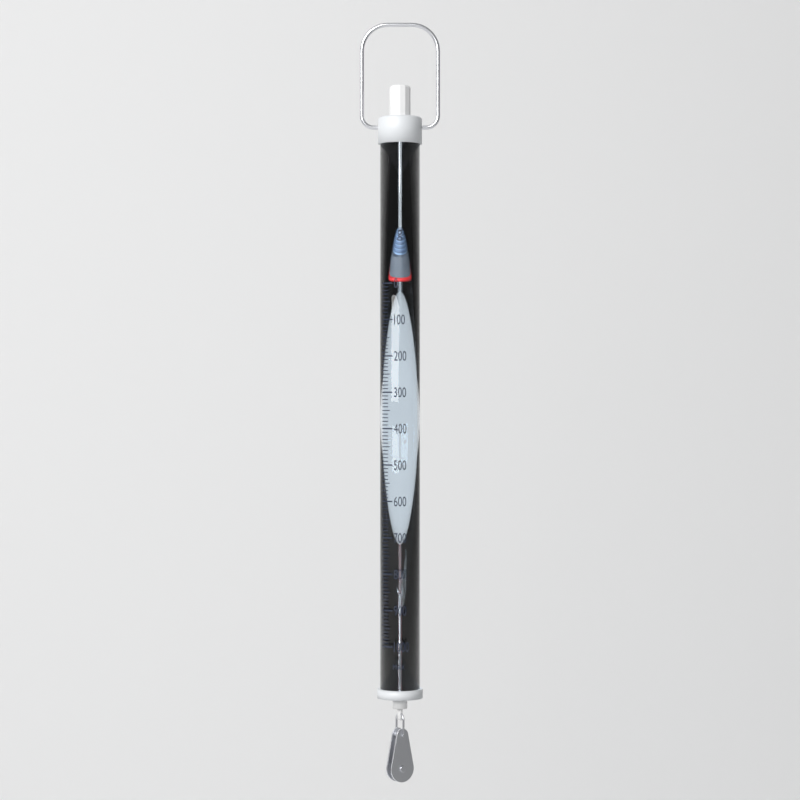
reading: 0 g
